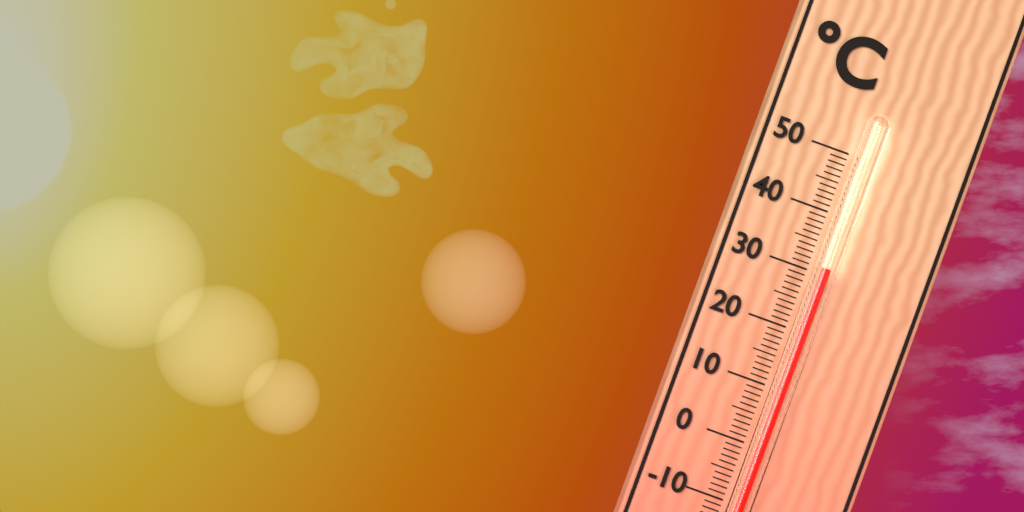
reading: 31 °C
